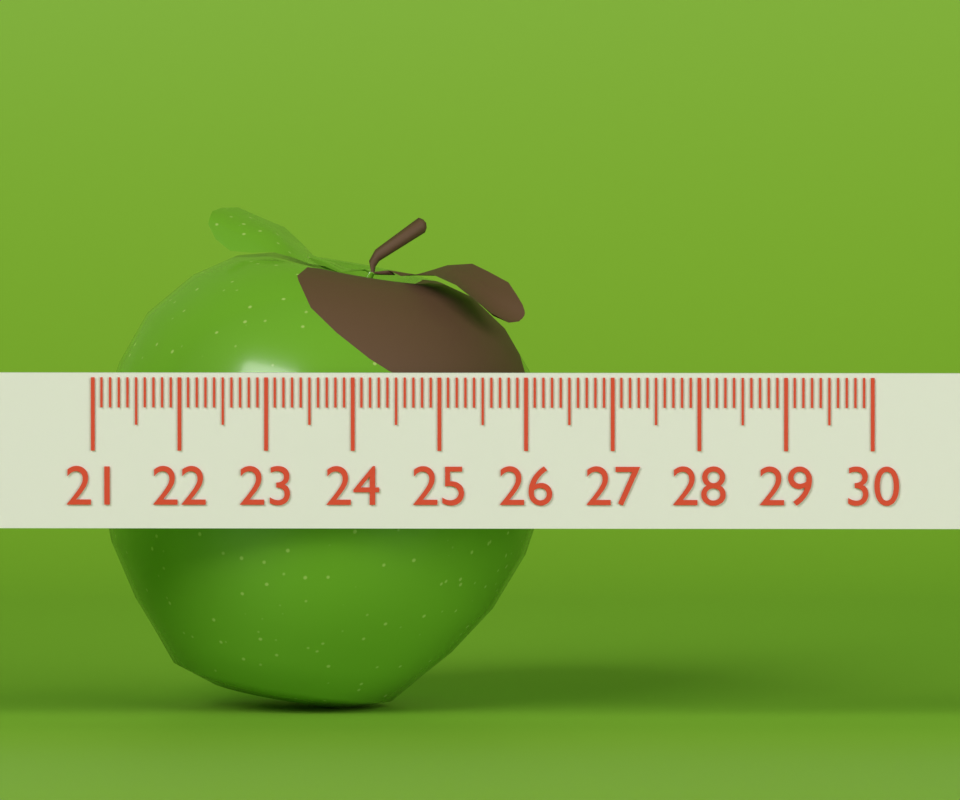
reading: 26.2 (no unit)
